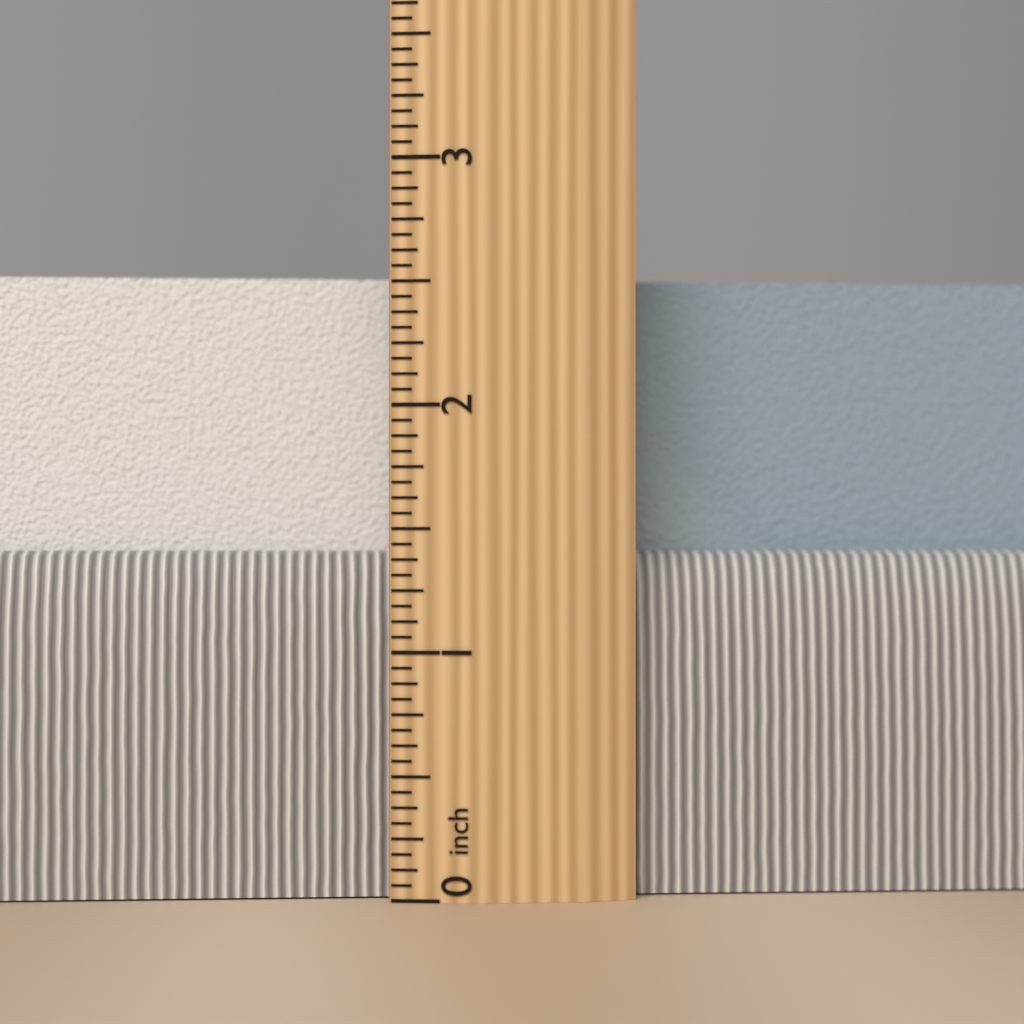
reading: 2.5625 inch
